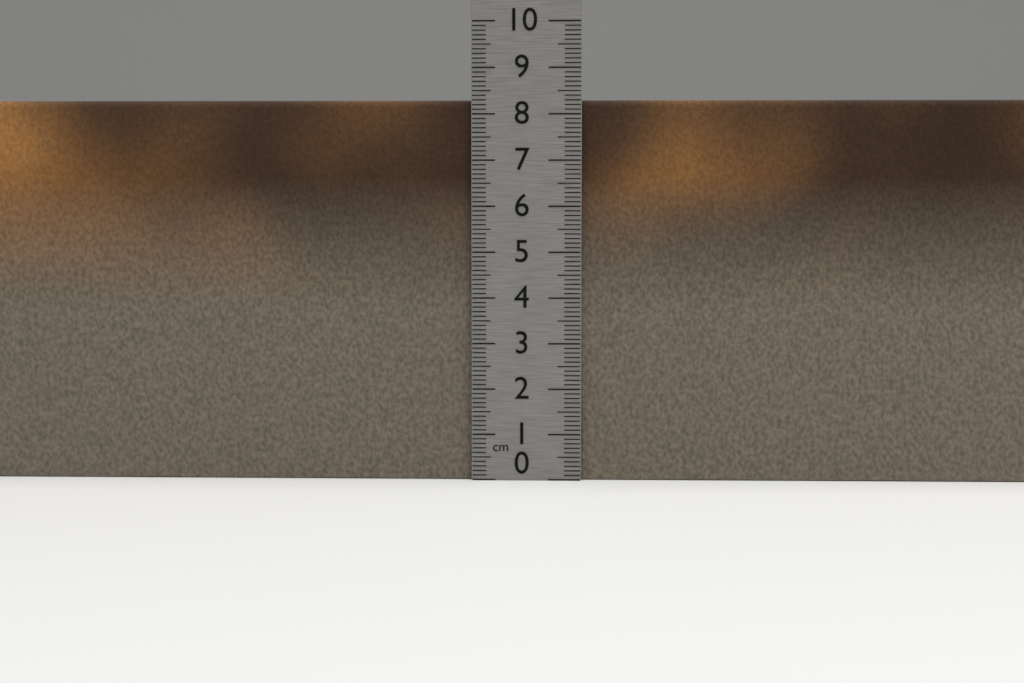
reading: 8.3 cm
